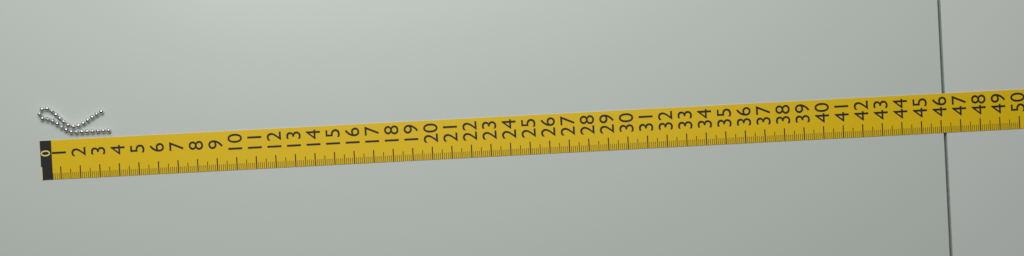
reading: 3.7 cm
